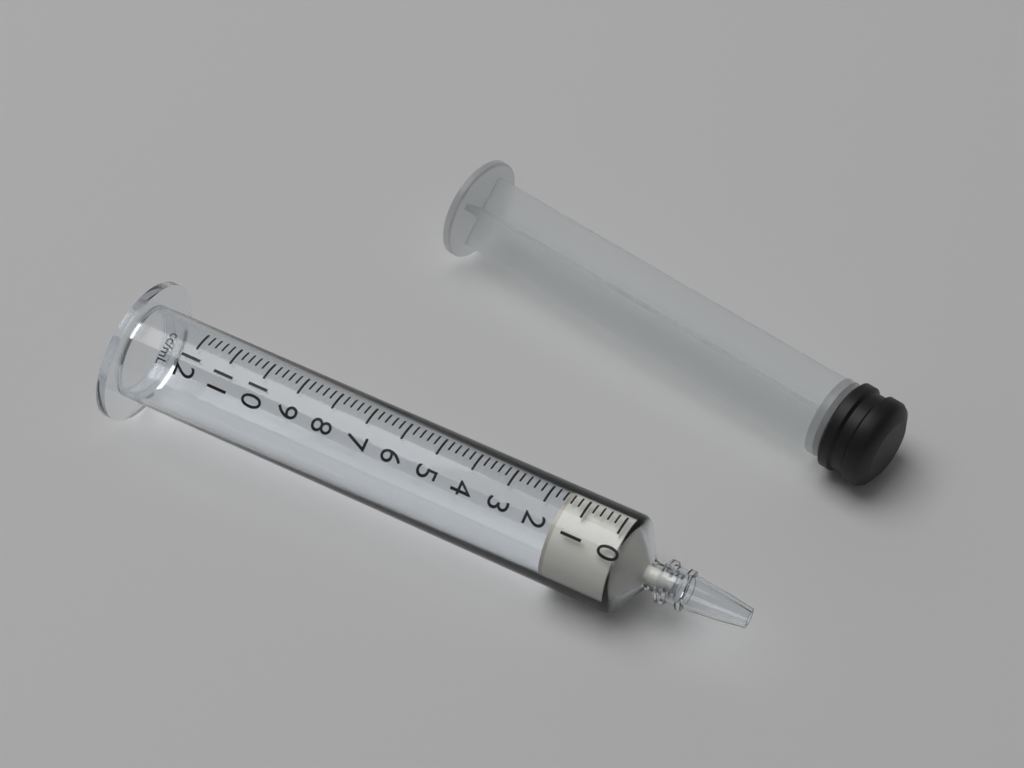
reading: 1.6 ml
